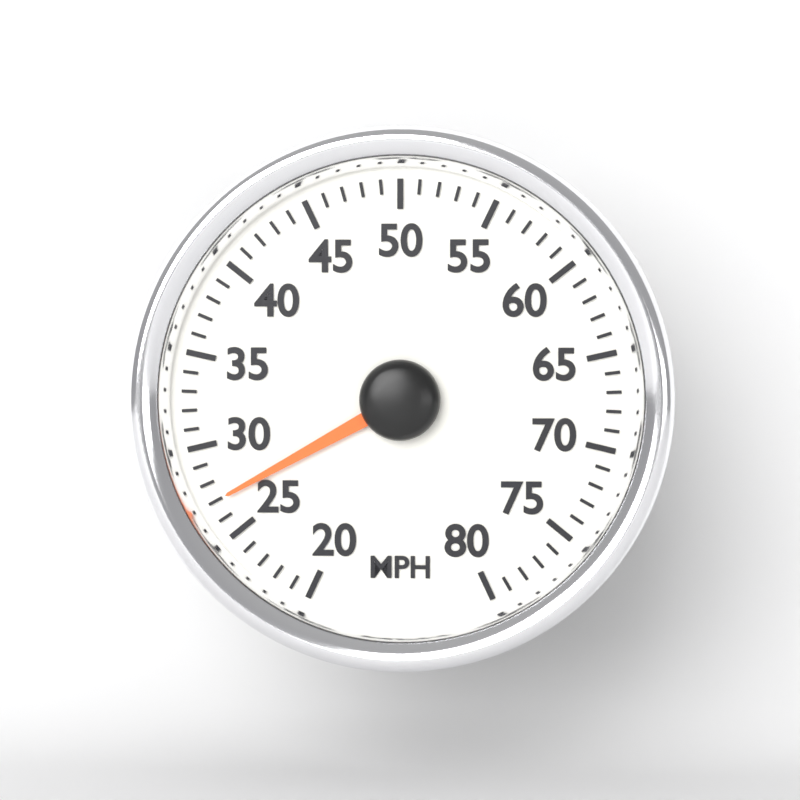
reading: 27 MPH
